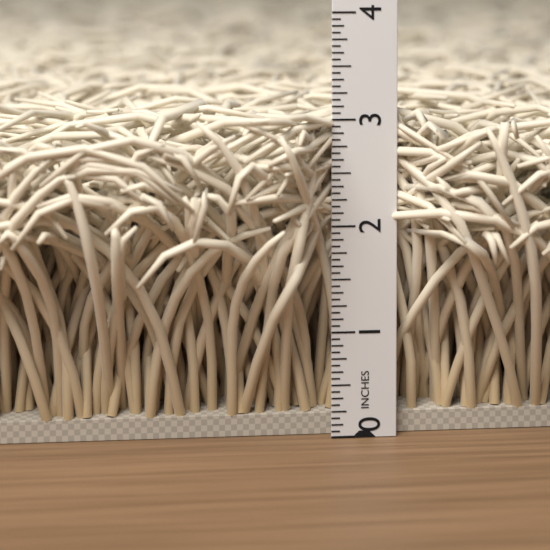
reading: 3.1250 in
